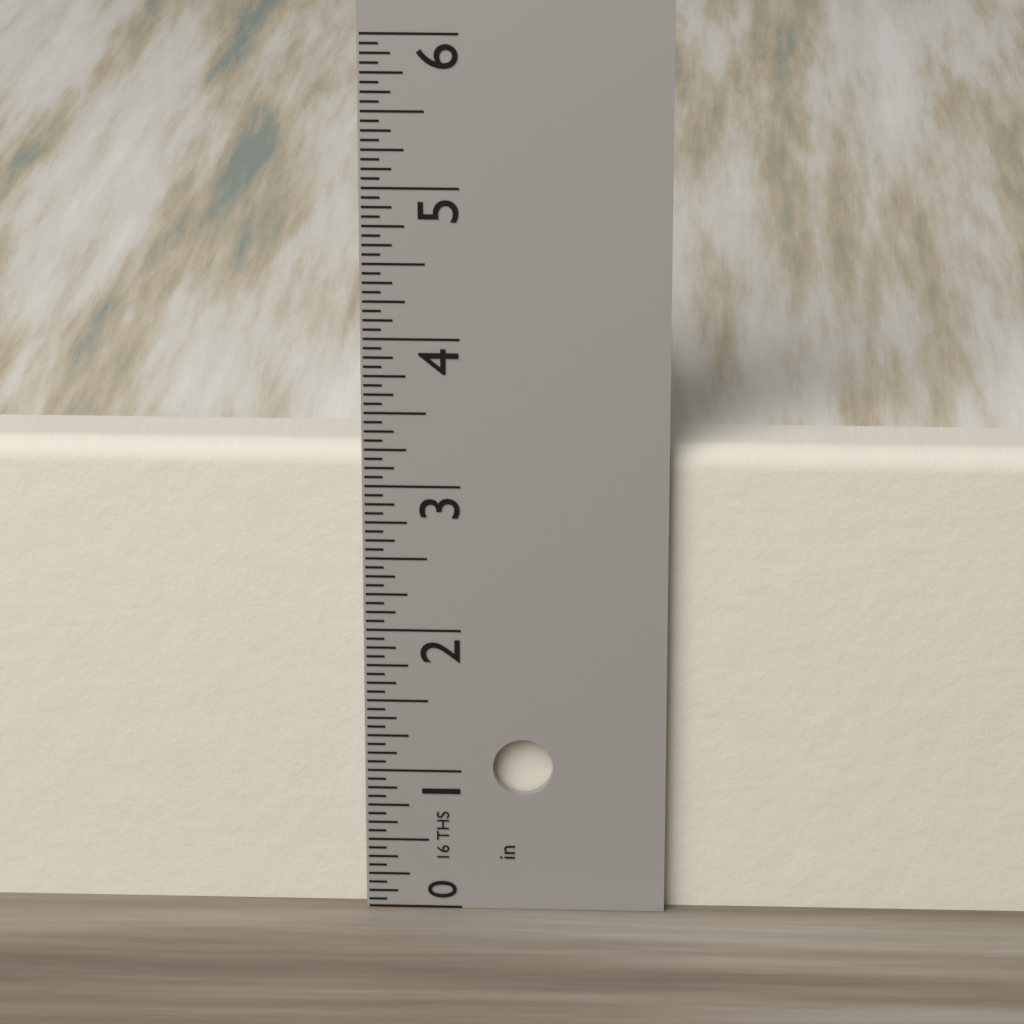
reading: 3.2500 in
